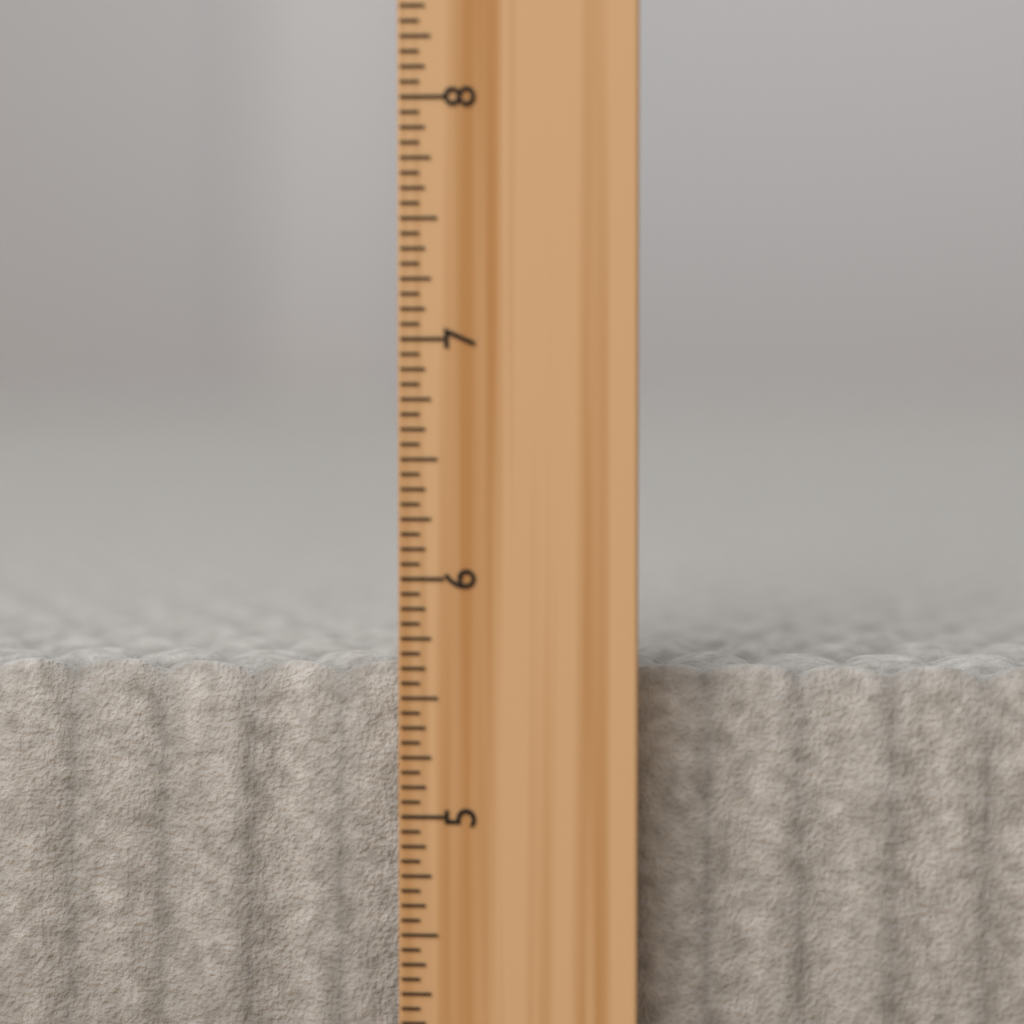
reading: 5.6250 inch
